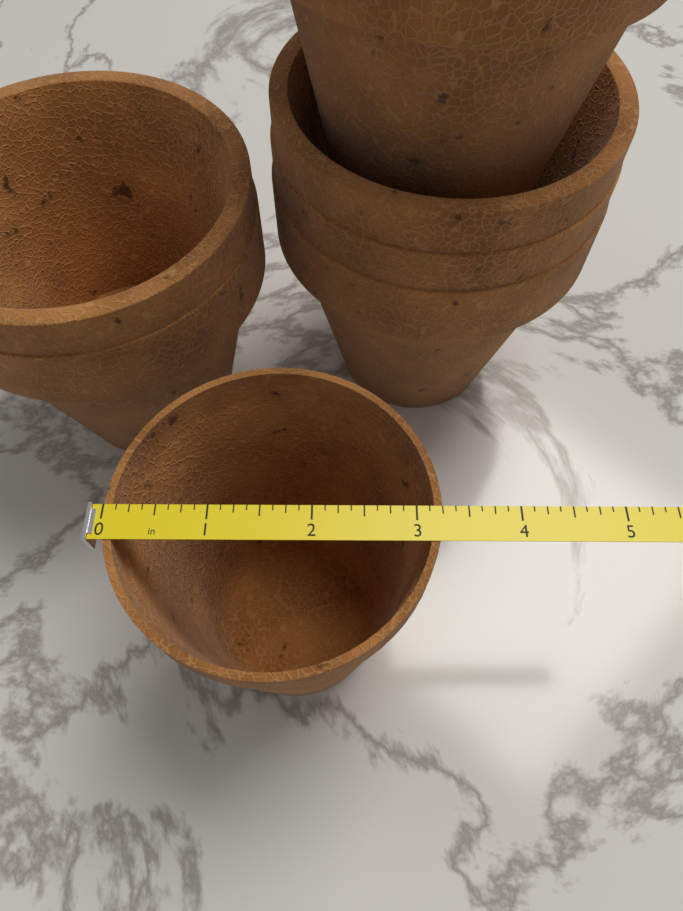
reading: 3.250 in
